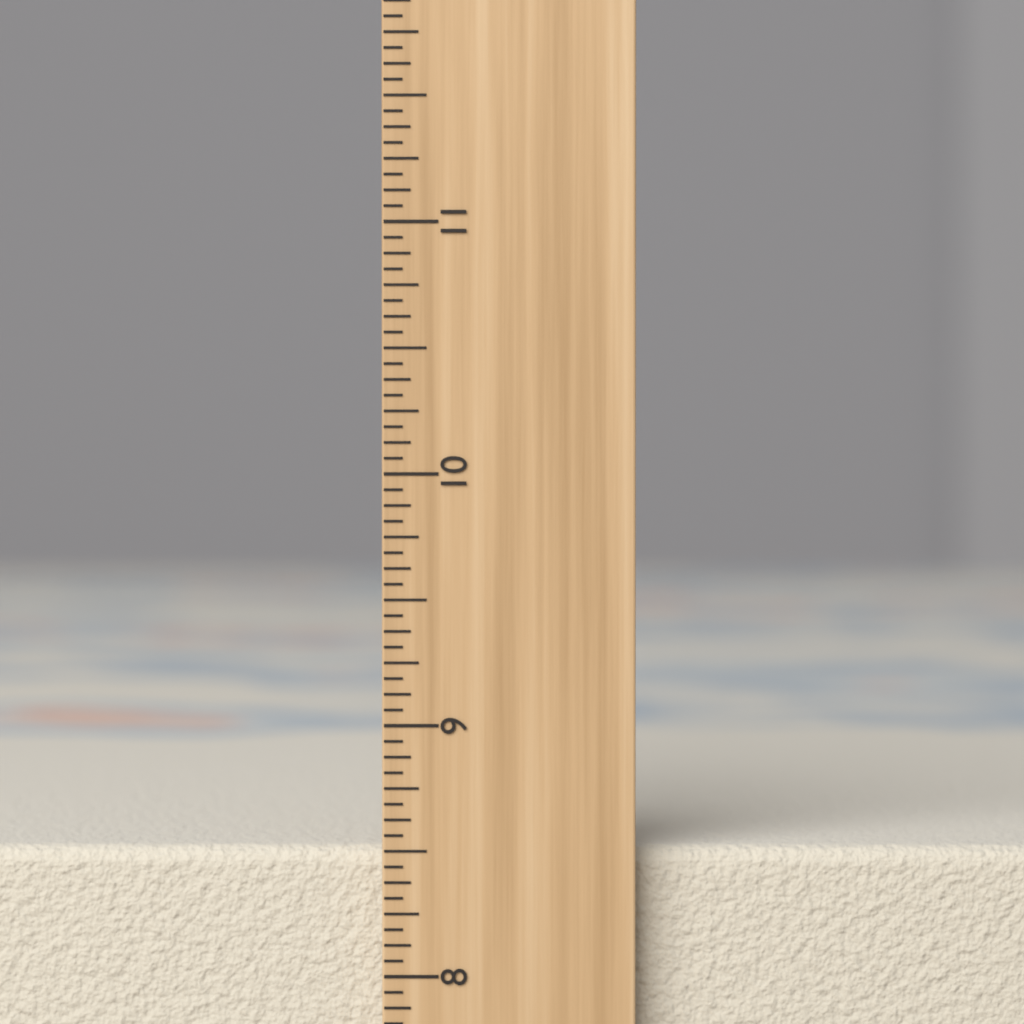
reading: 8.5000 inch
